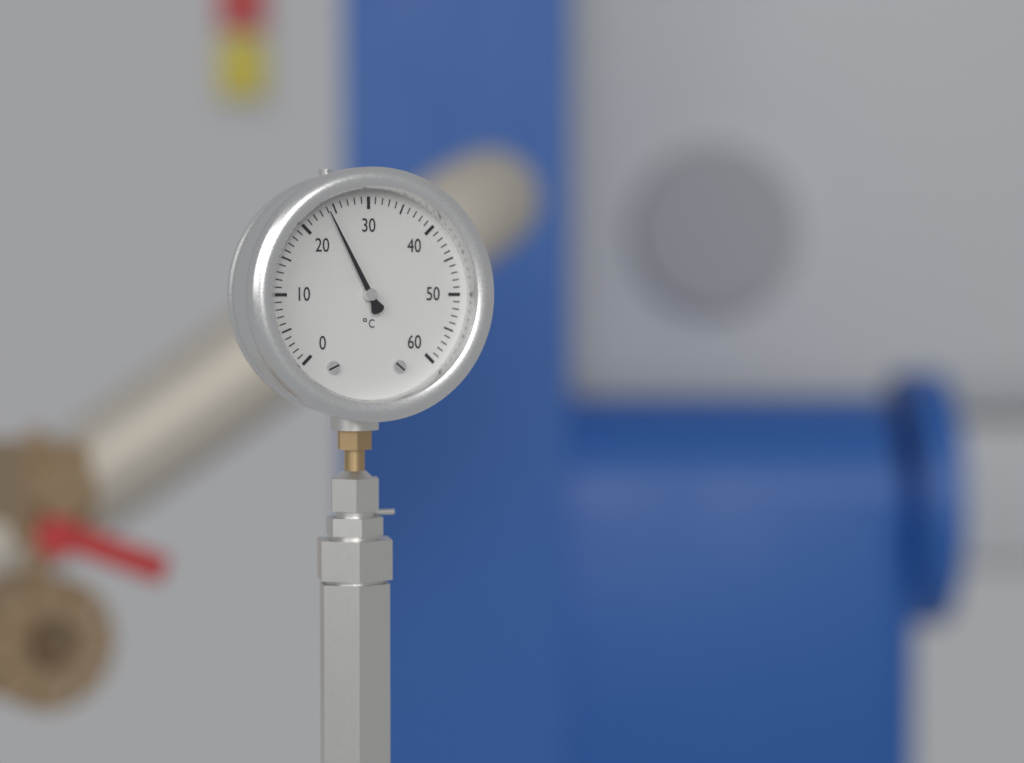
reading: 24 °C
